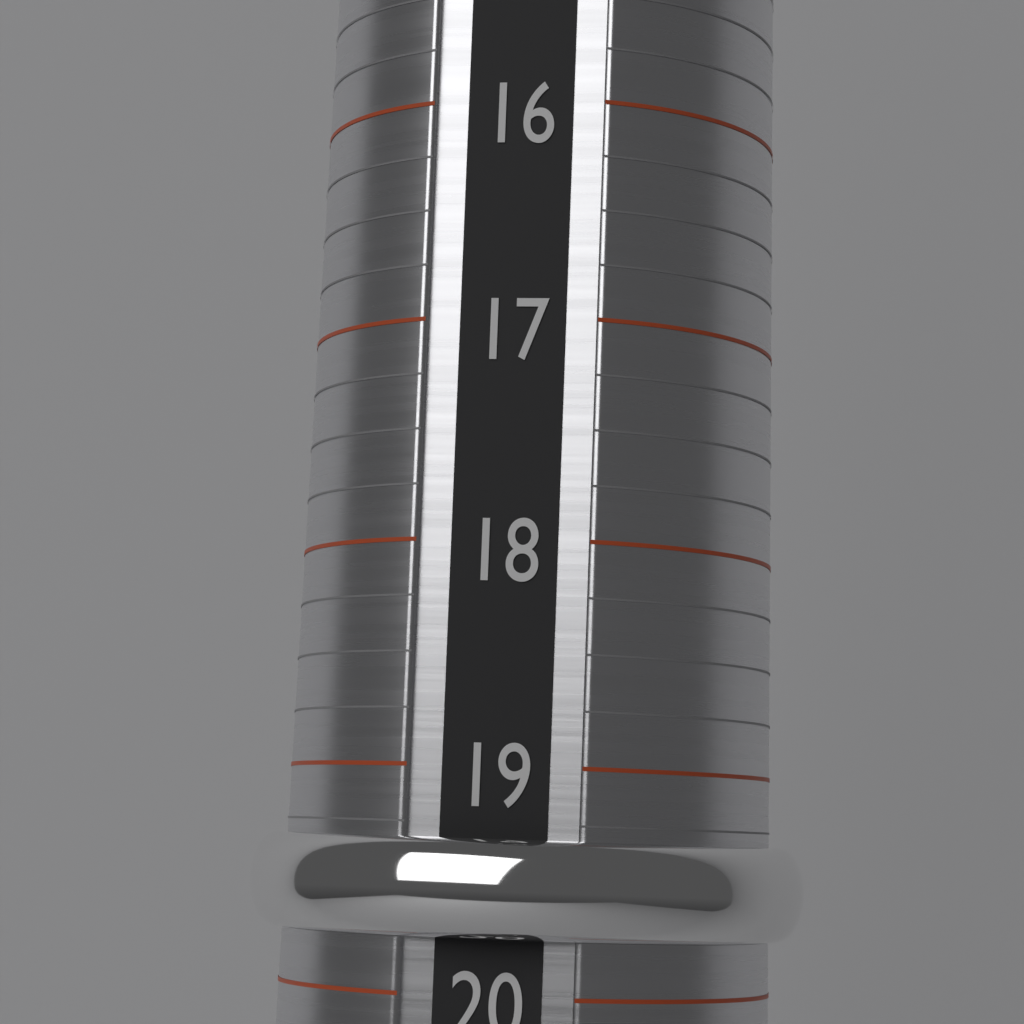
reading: 19.75 (no unit)
